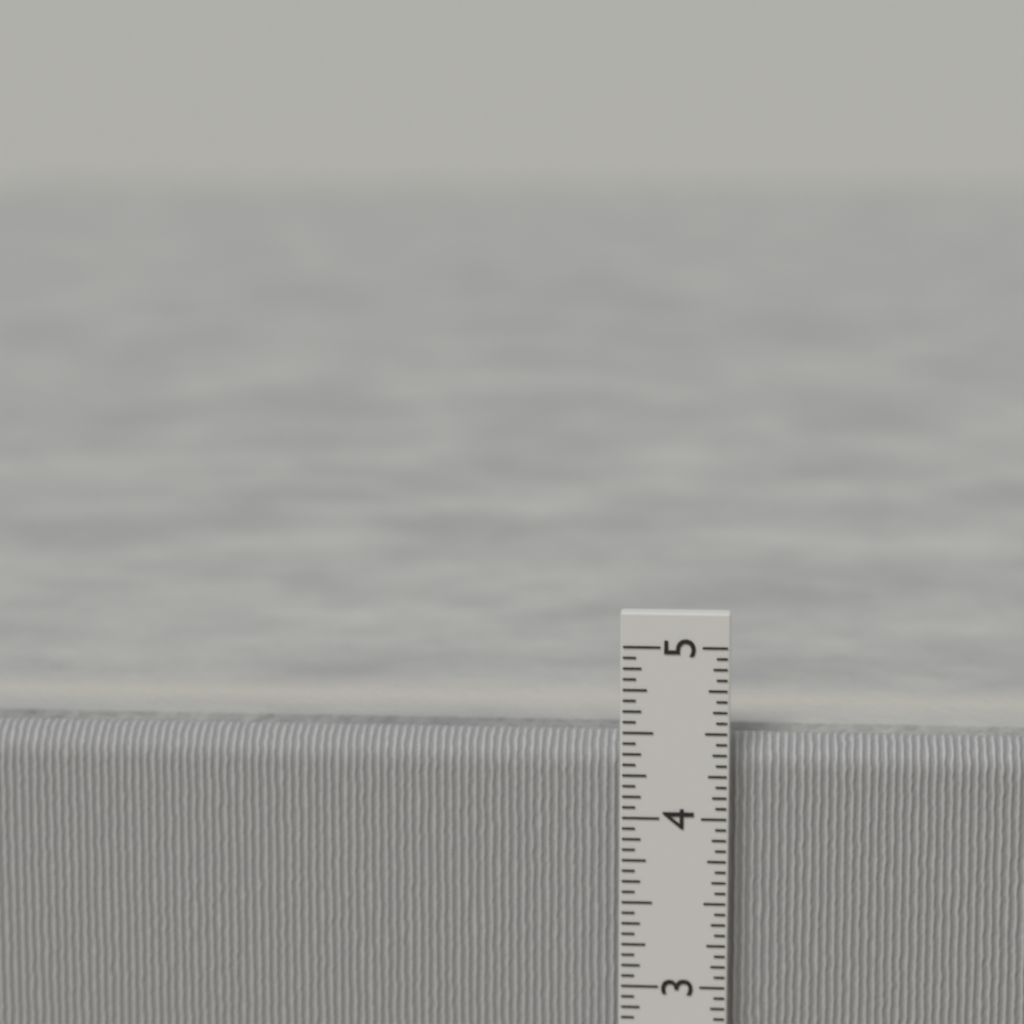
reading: 4.4375 in
